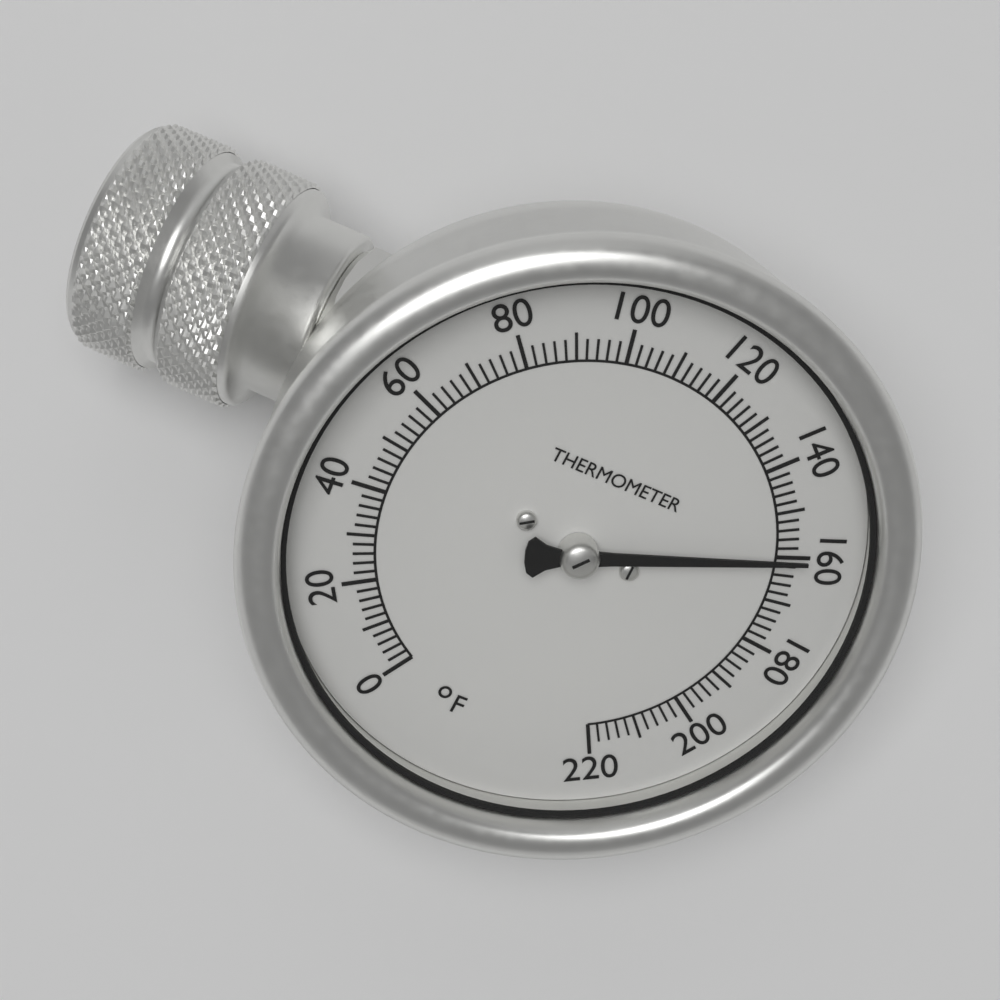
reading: 160 °F
